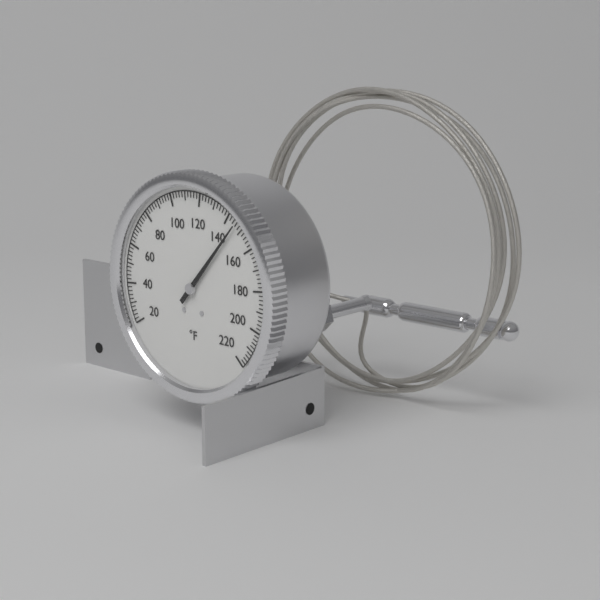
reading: 146 °F
